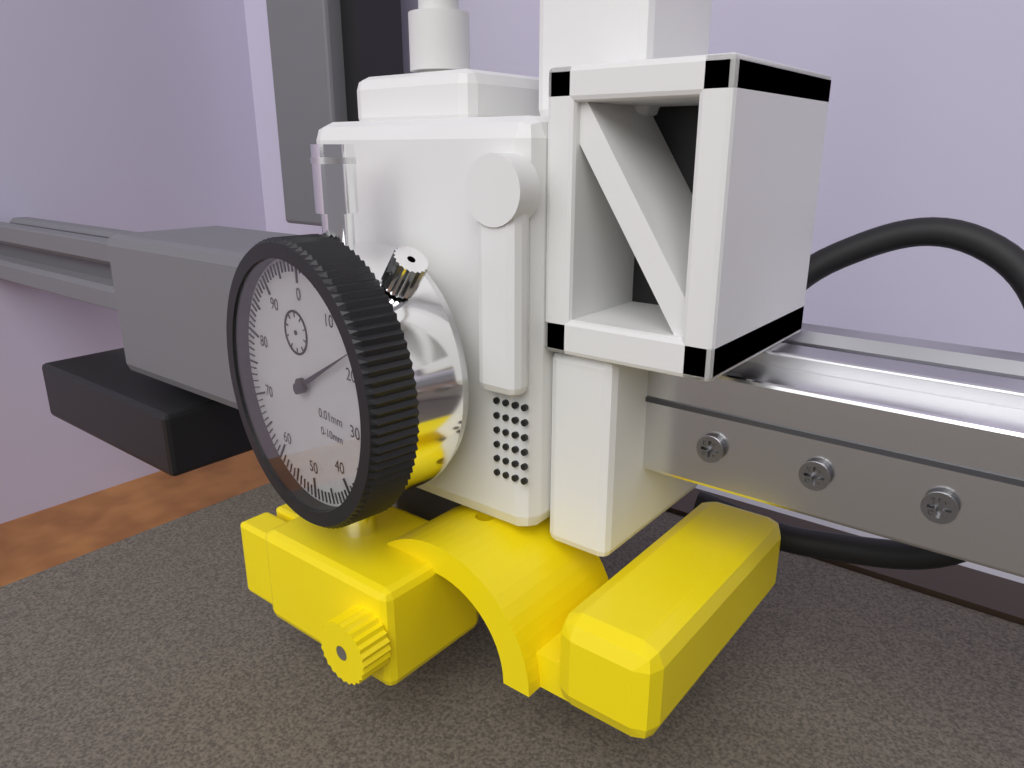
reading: 17 0.01mm
